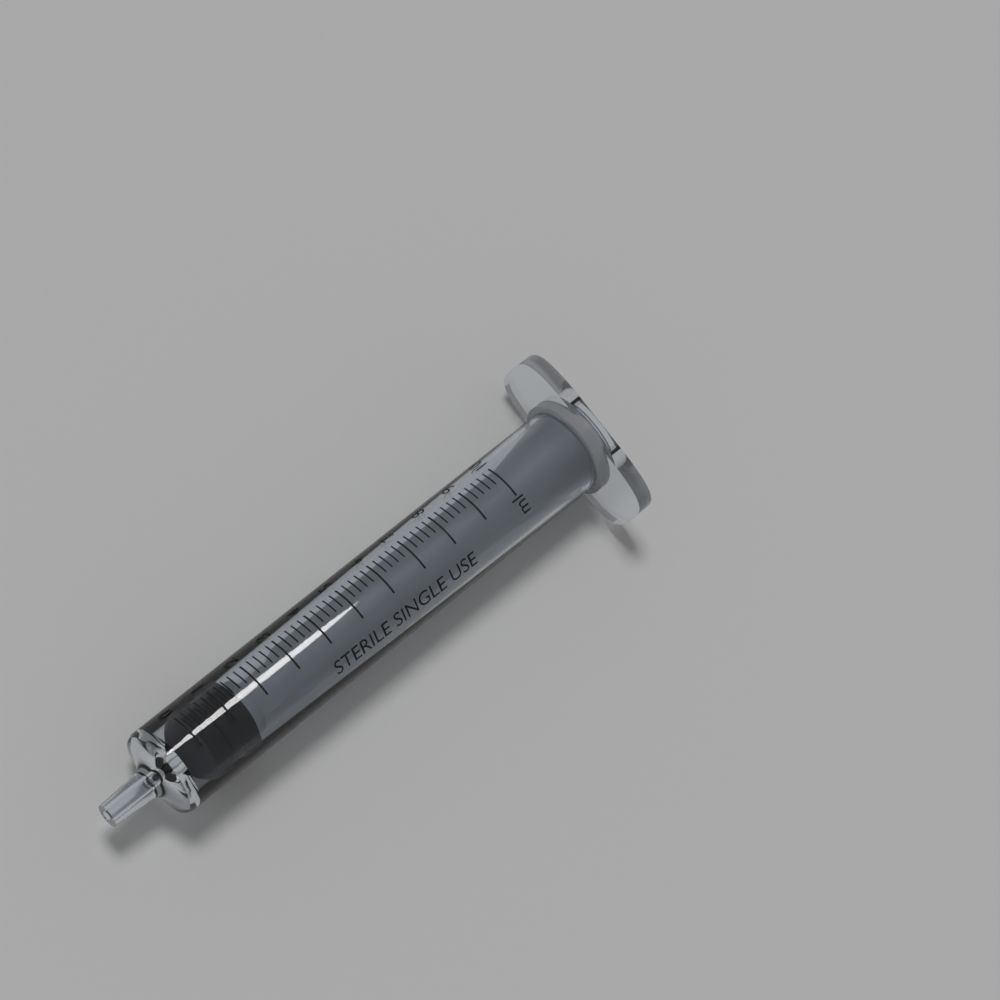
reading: 0.2 ml
